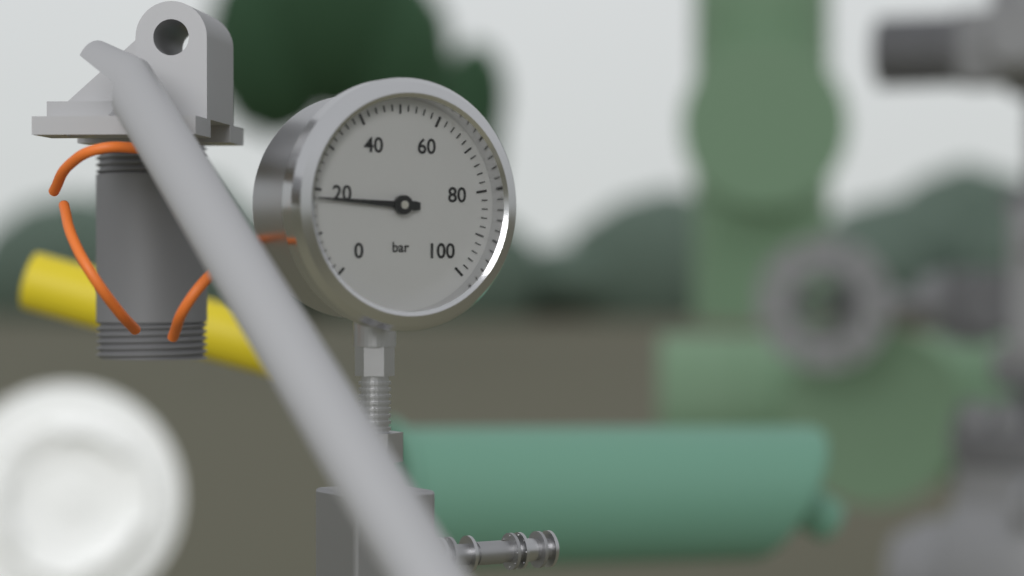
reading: 18 bar
